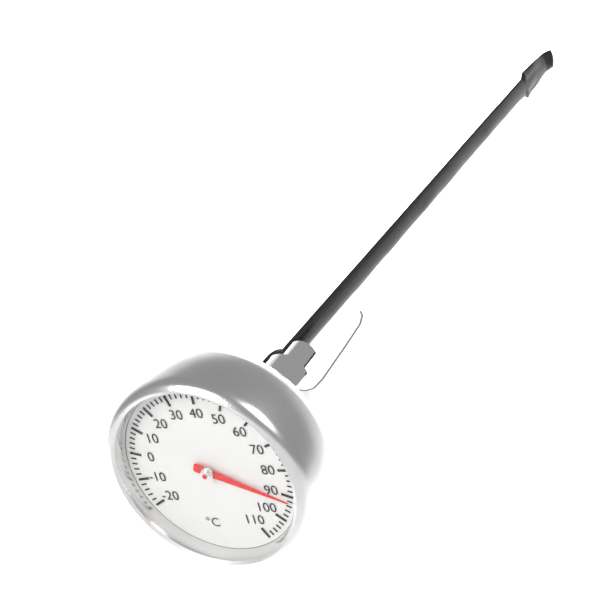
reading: 92 °C
